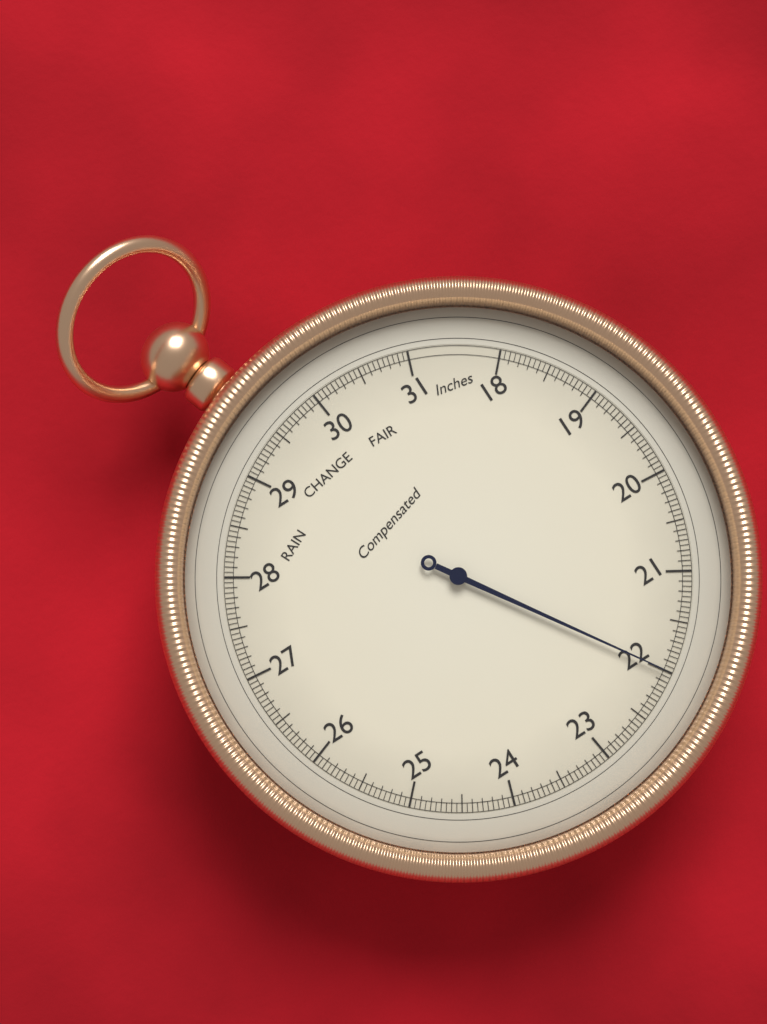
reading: 22.00 inHg
